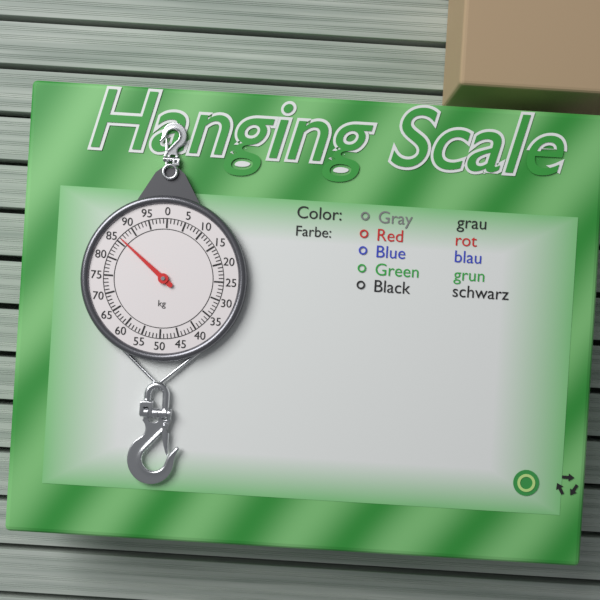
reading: 86 kg
